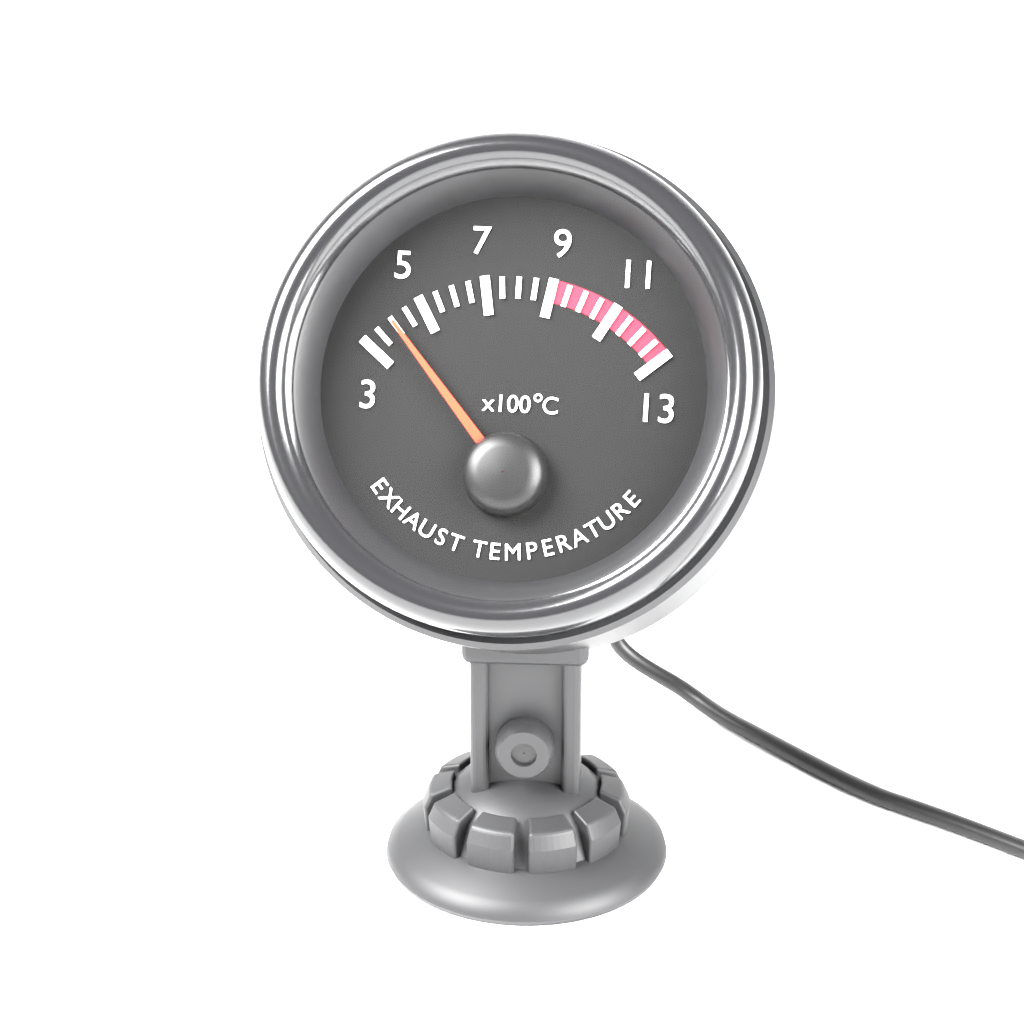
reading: 4.0 x100°C
